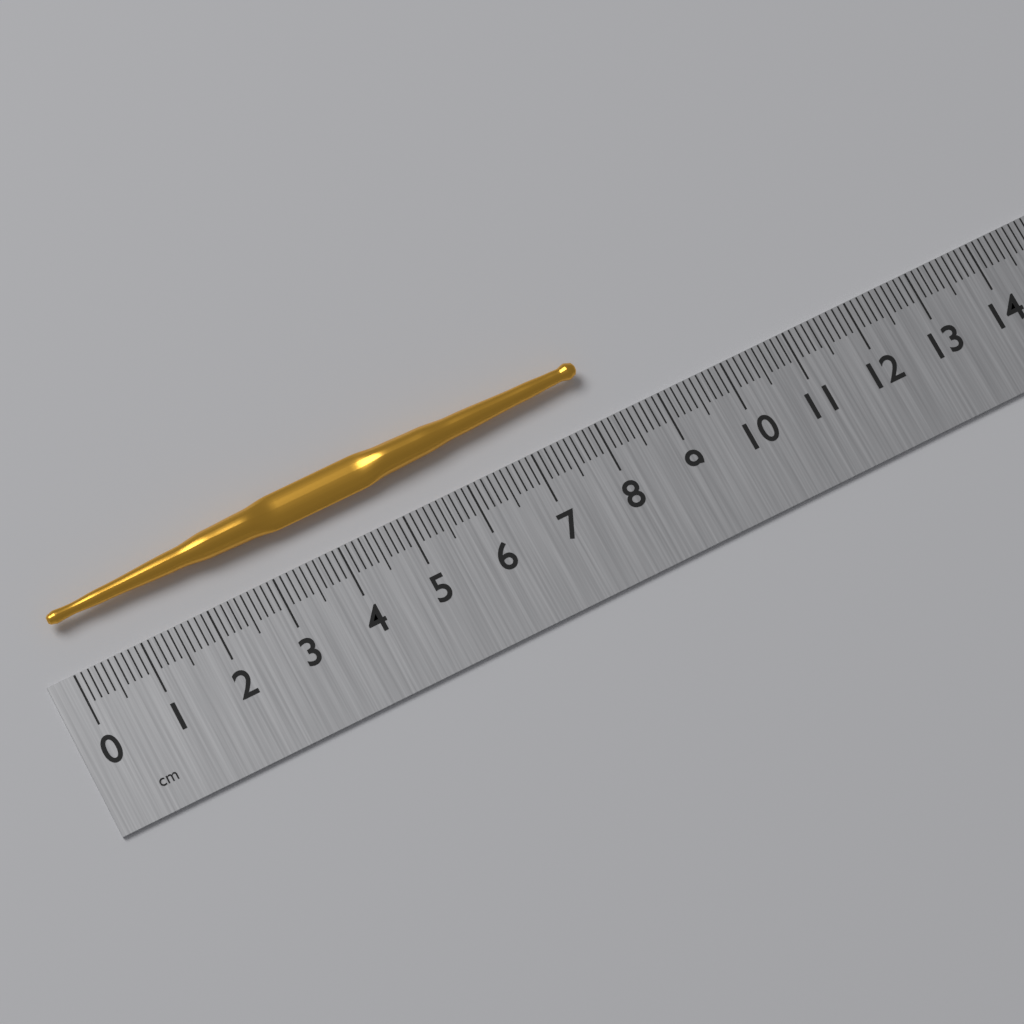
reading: 8.1 cm
